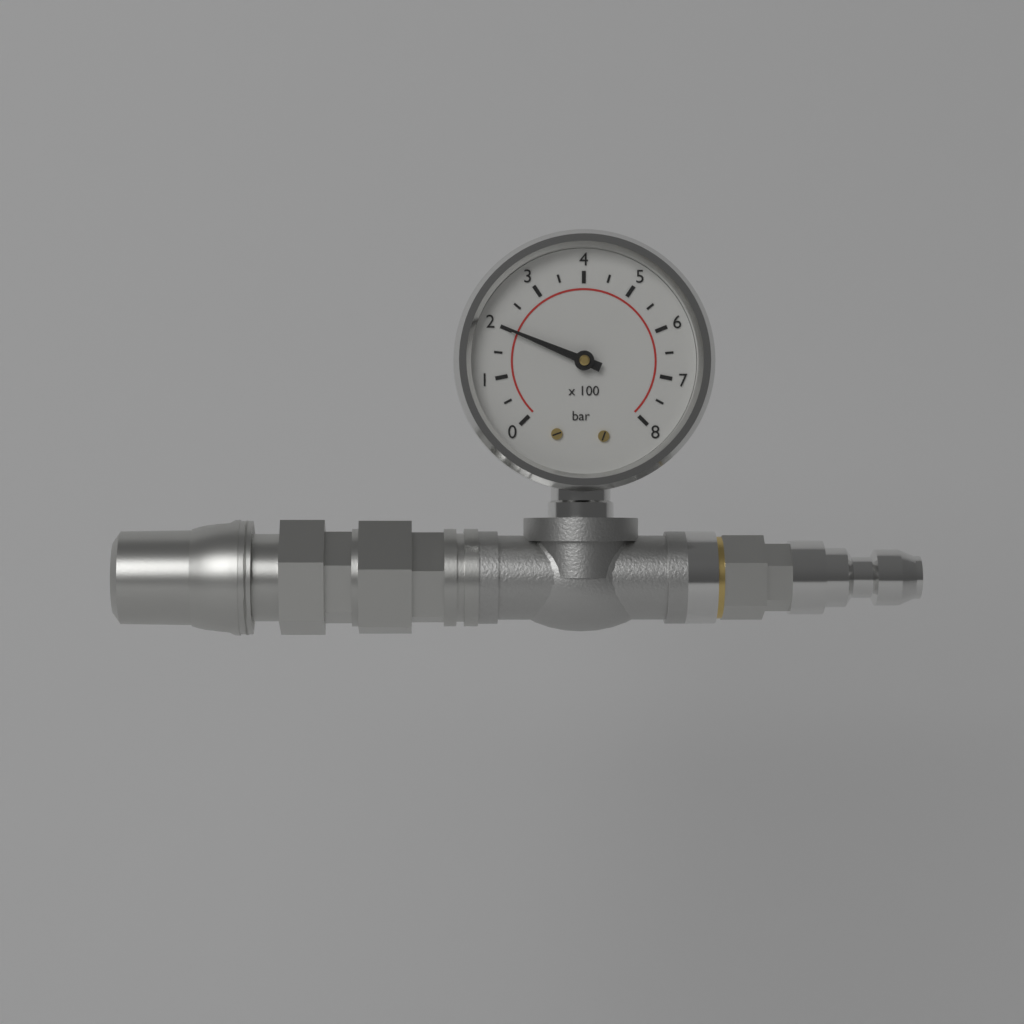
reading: 200 bar
